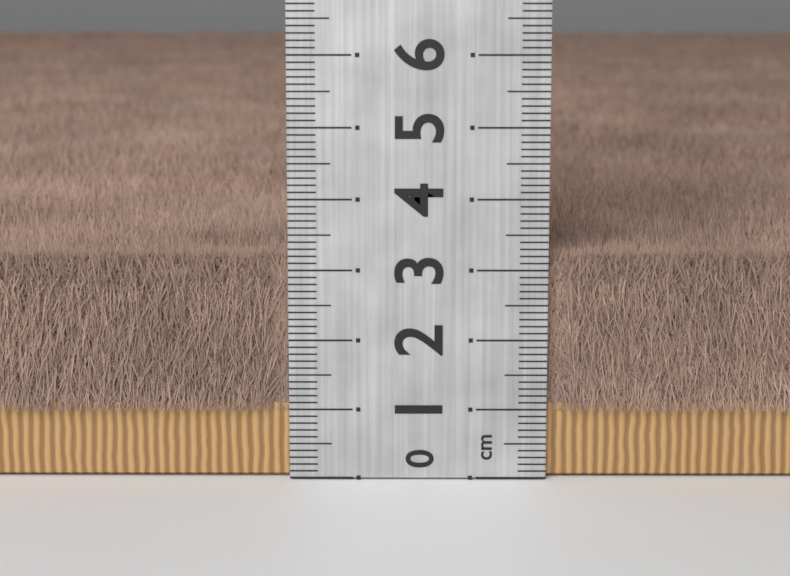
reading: 3.3 cm
